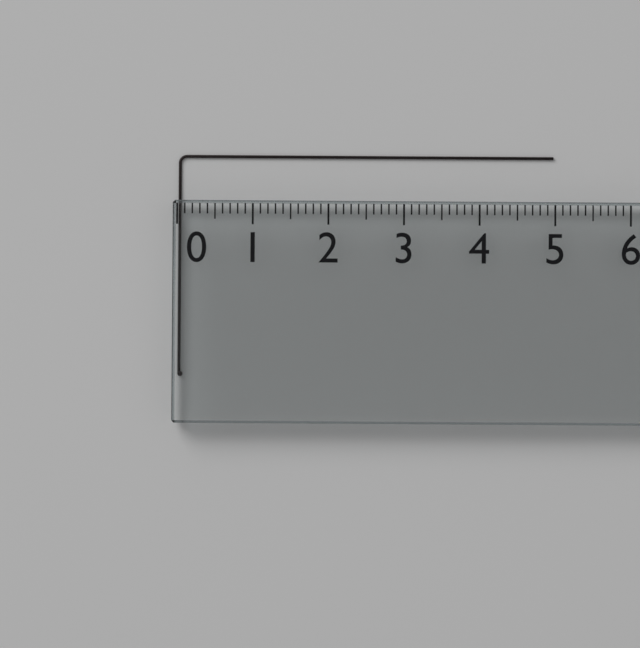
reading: 5.0 (no unit)
